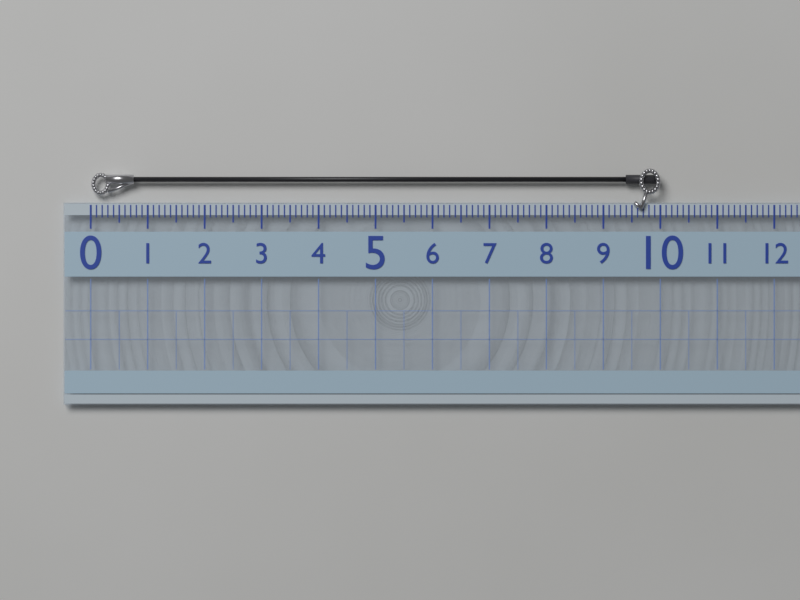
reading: 10.0 (no unit)
